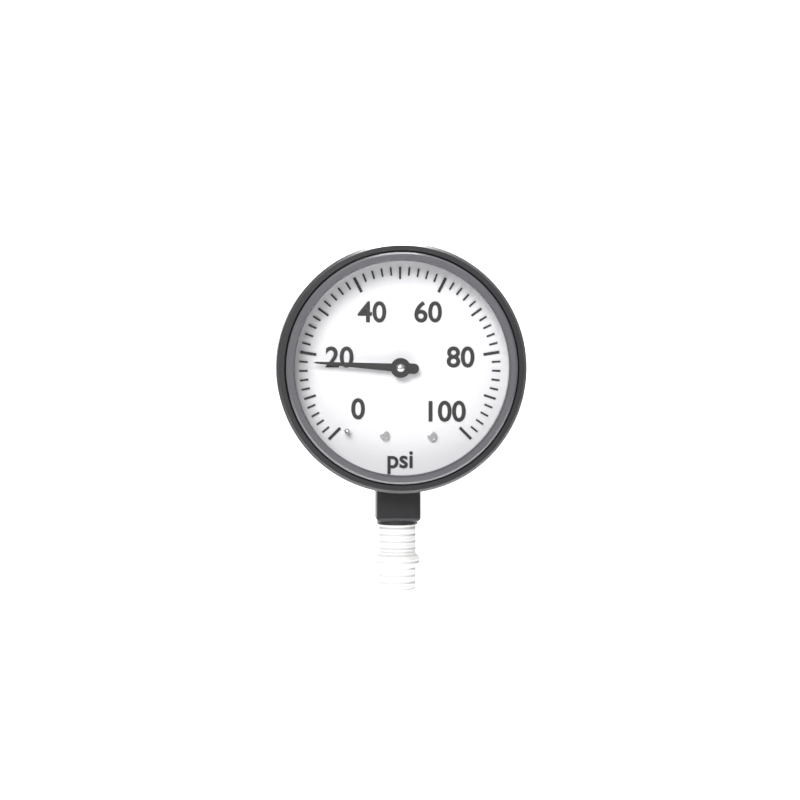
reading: 18 psi
